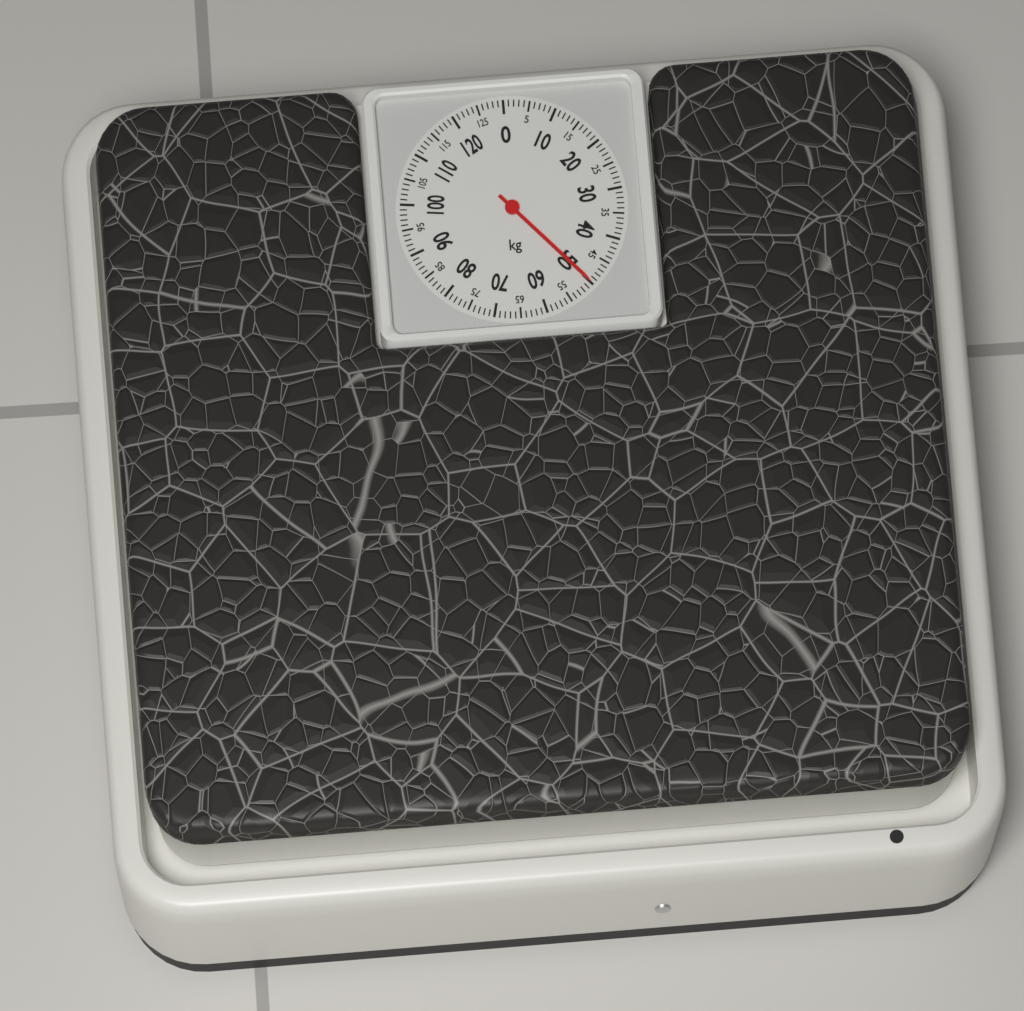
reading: 50 kg
